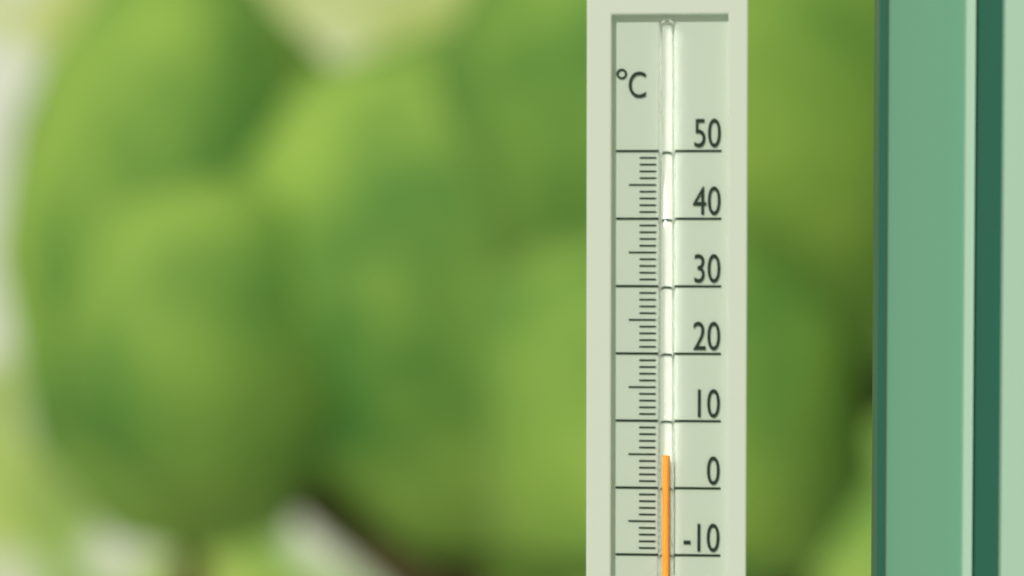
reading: 5 °C
